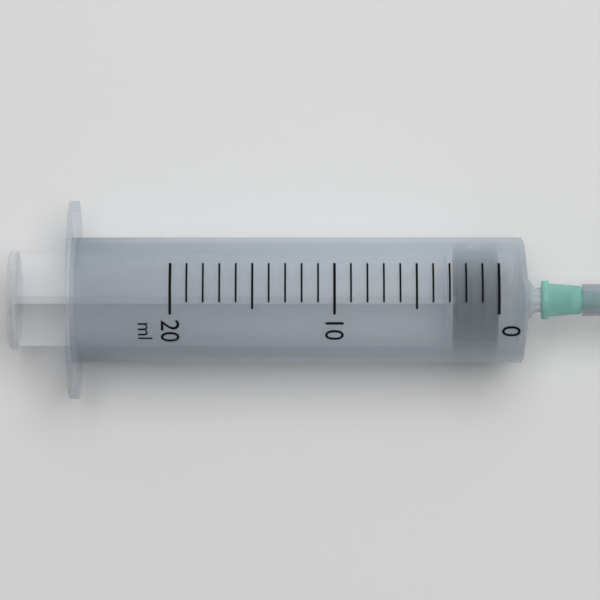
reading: 0 ml
